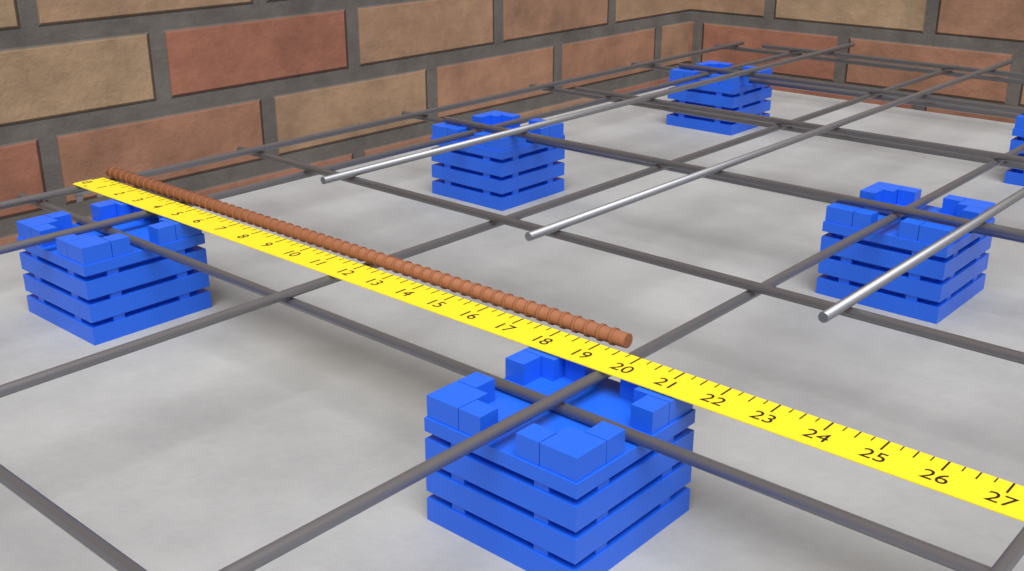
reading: 19.50 in
